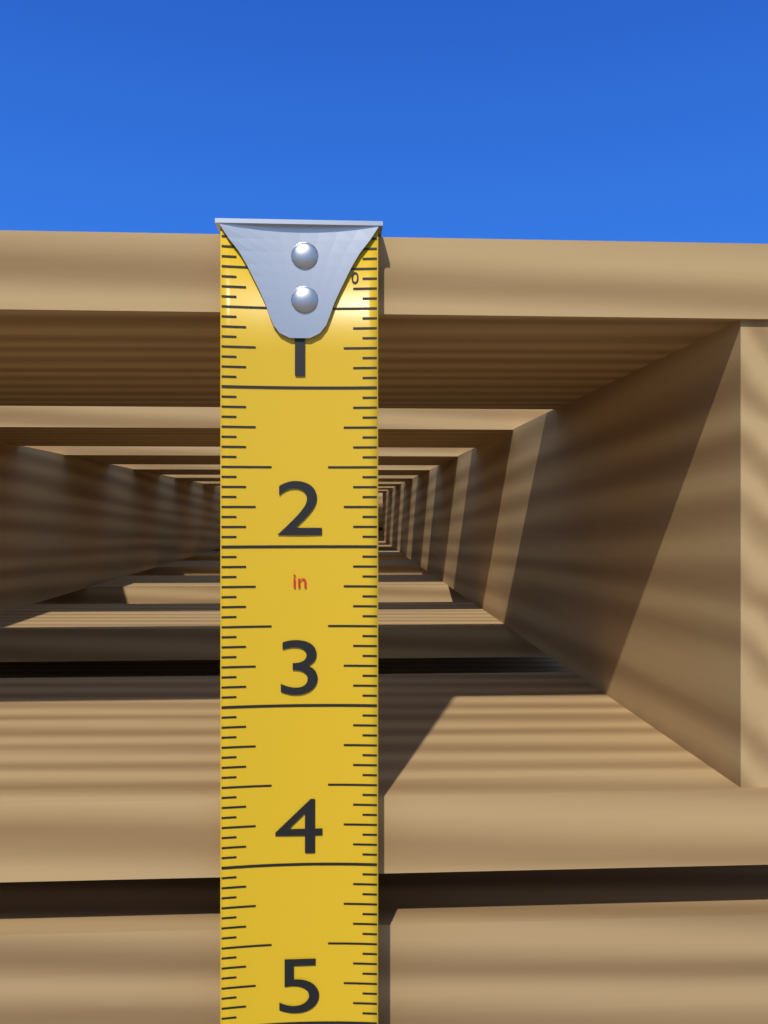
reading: 4.1250 in
